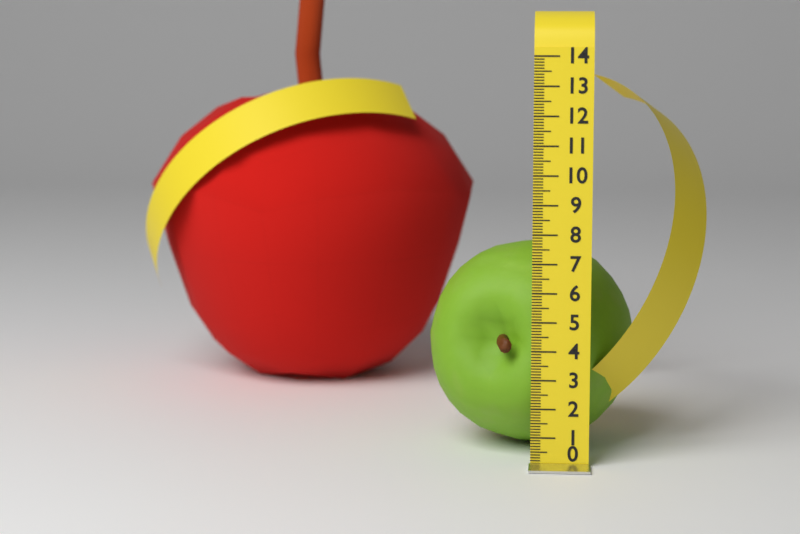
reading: 7.3 (no unit)
